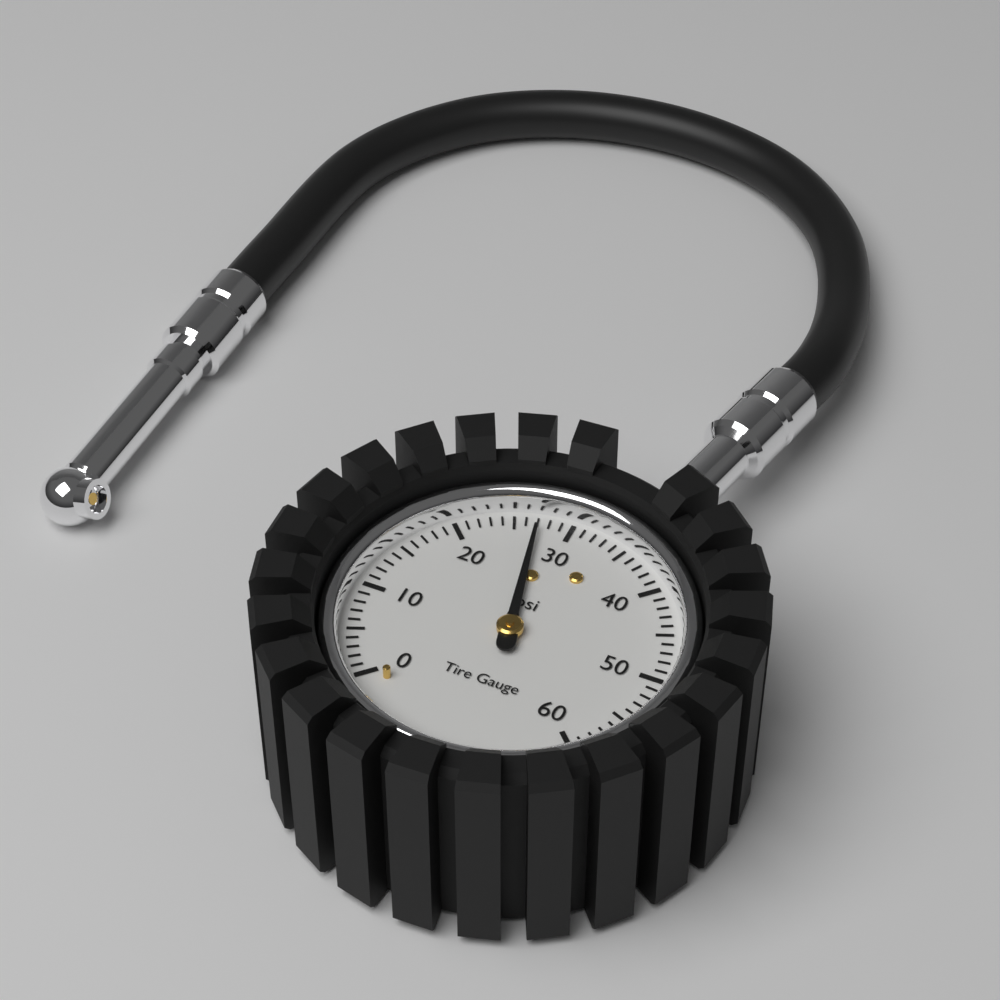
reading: 27 psi
